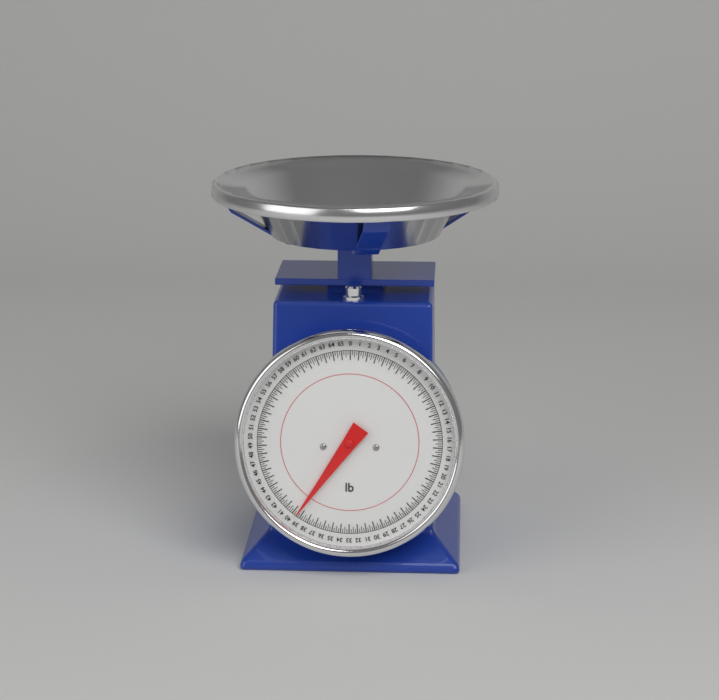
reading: 39.50 lb
